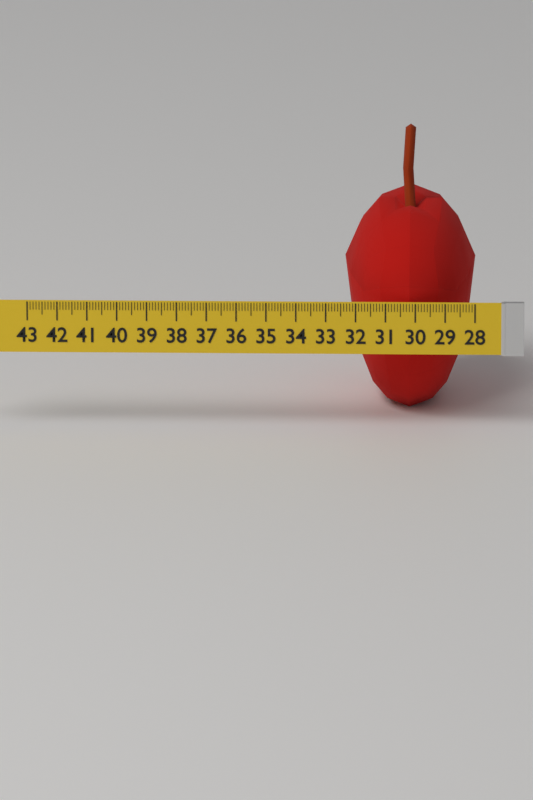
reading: 32.4 (no unit)
